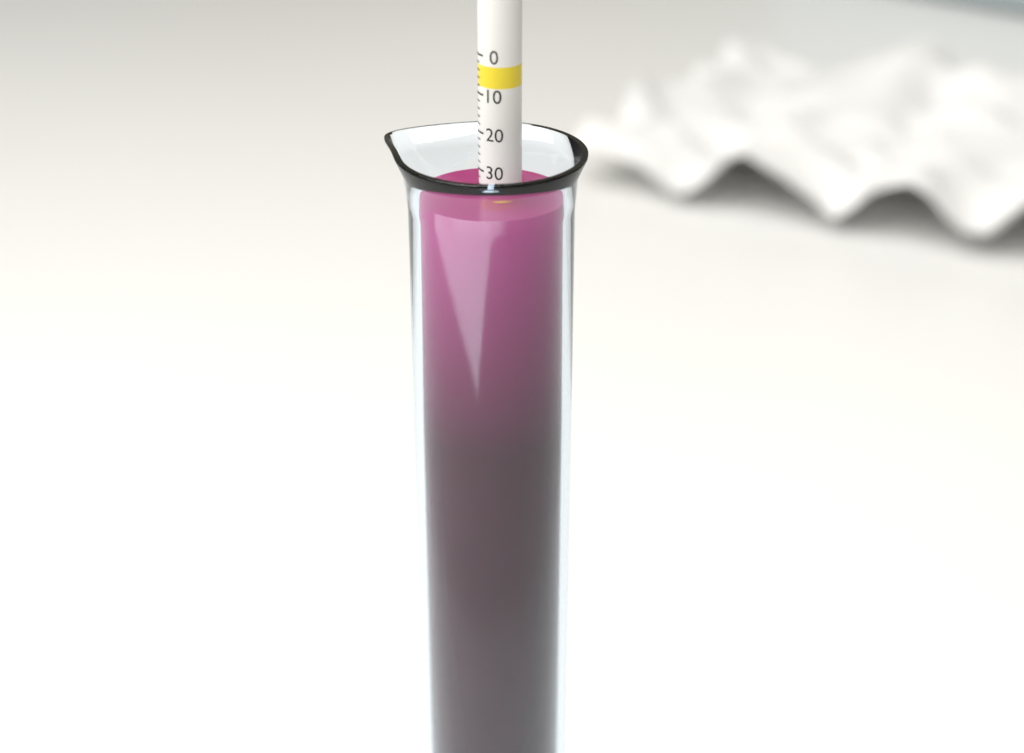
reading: 38 (no unit)
